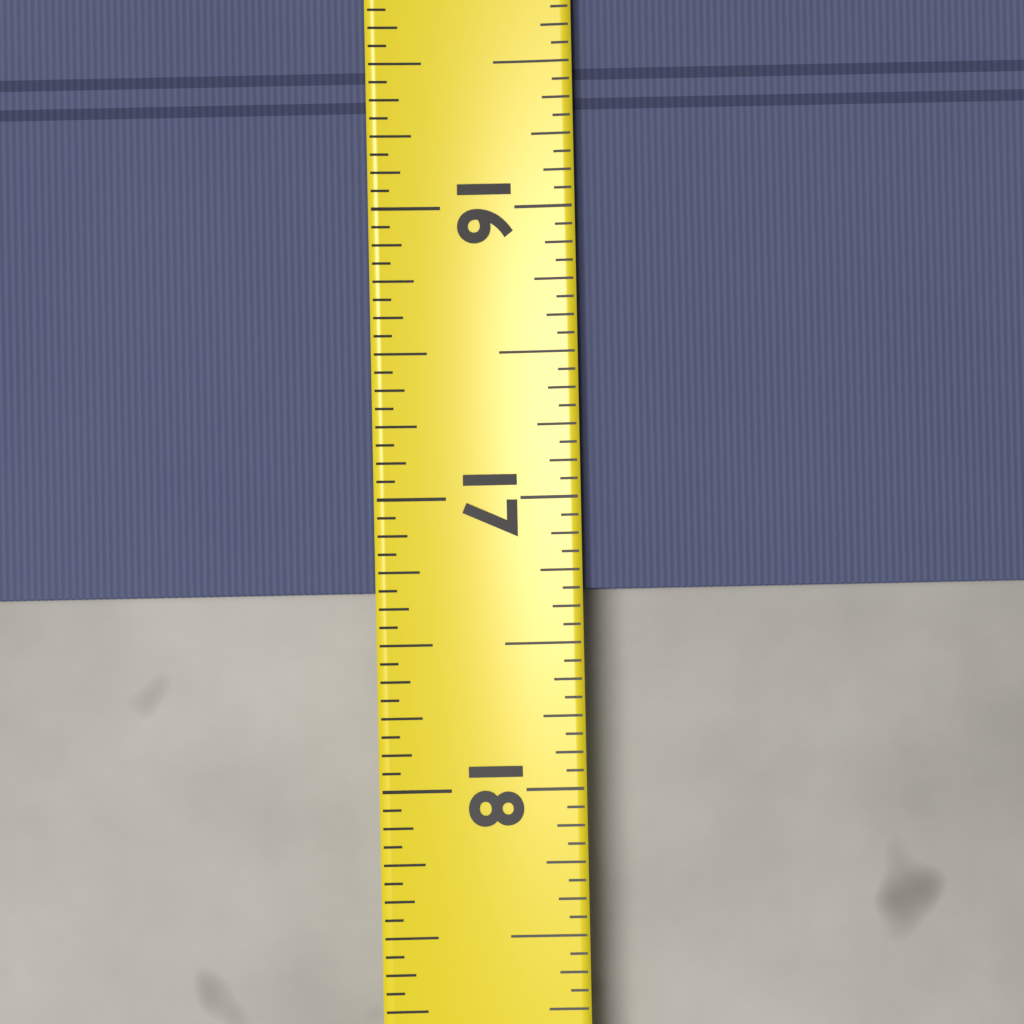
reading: 17.3125 (no unit)
